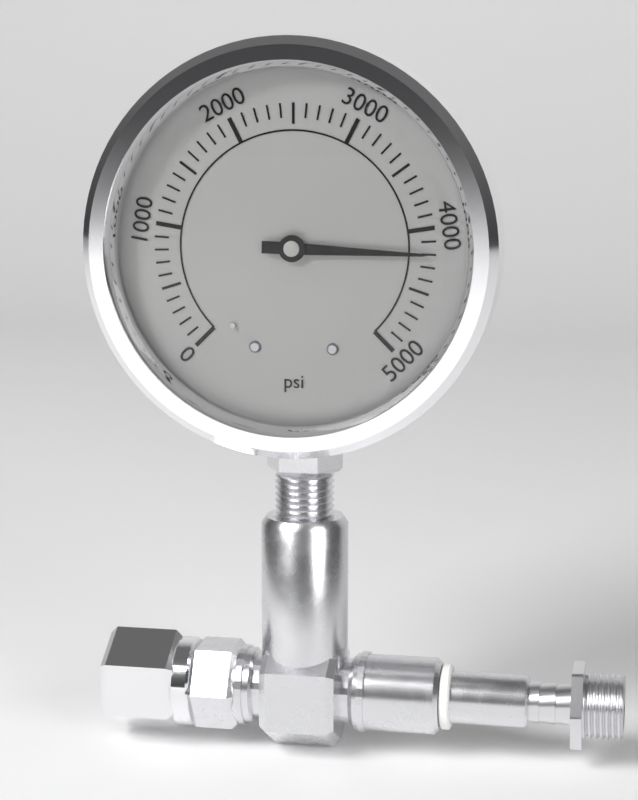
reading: 4200 psi
